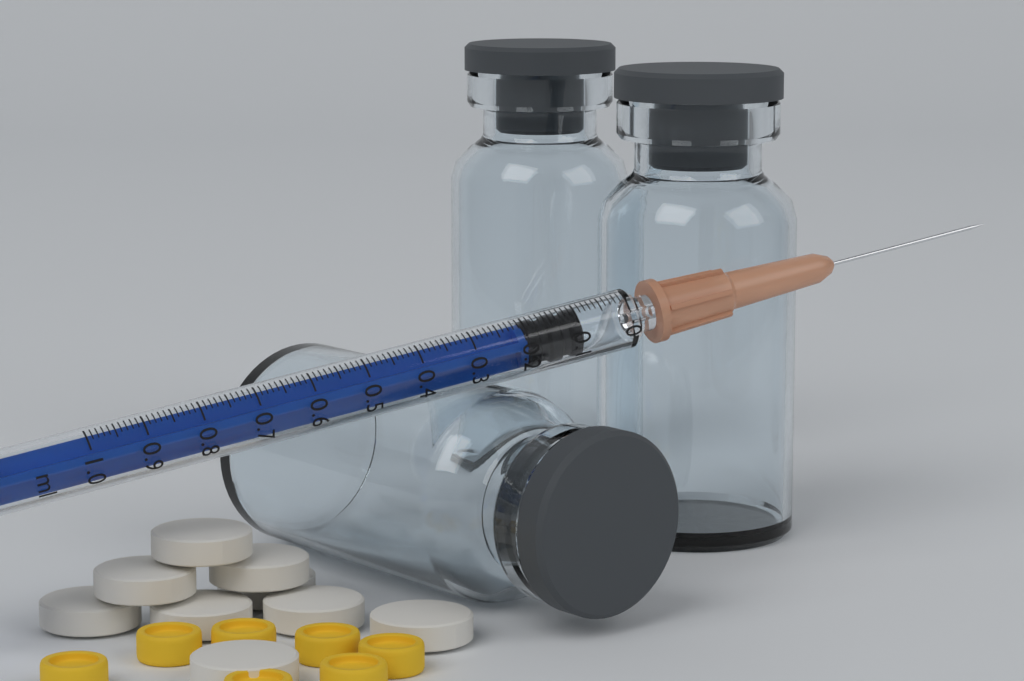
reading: 0.09 ml
